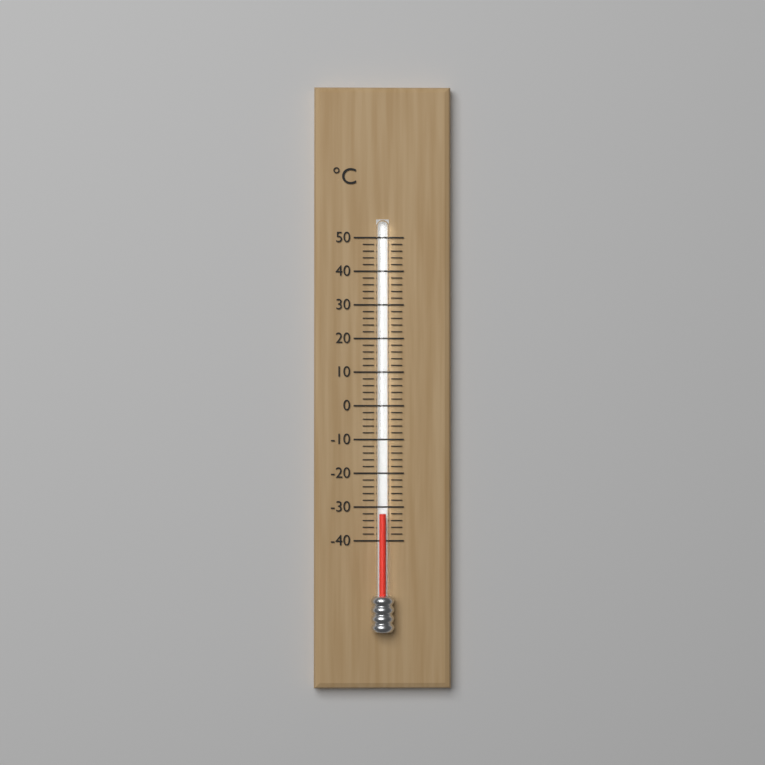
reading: -32 °C
